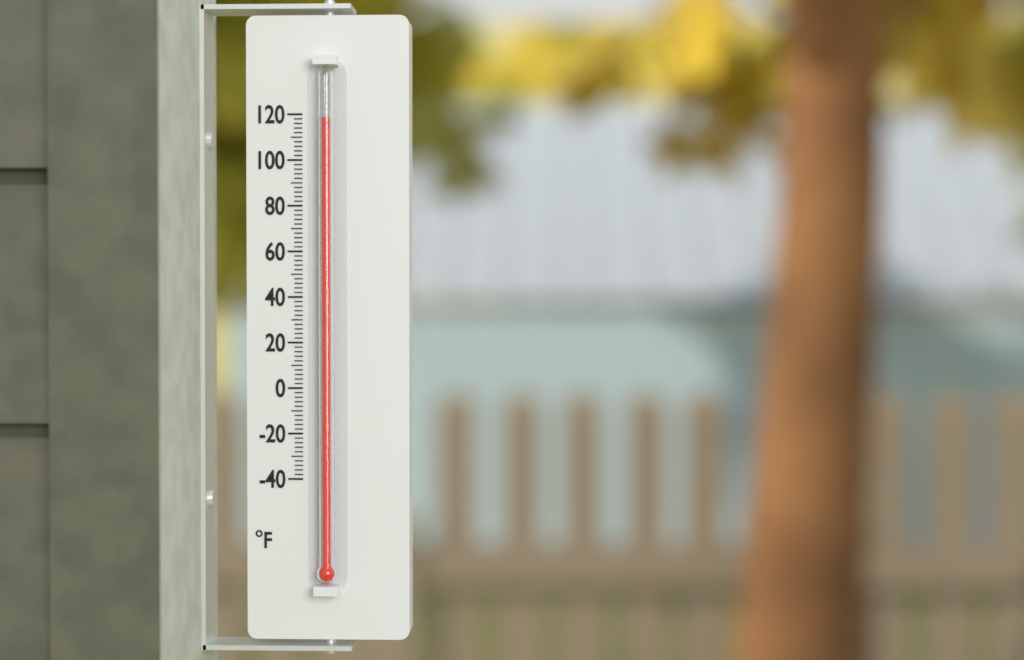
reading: 118 °F
